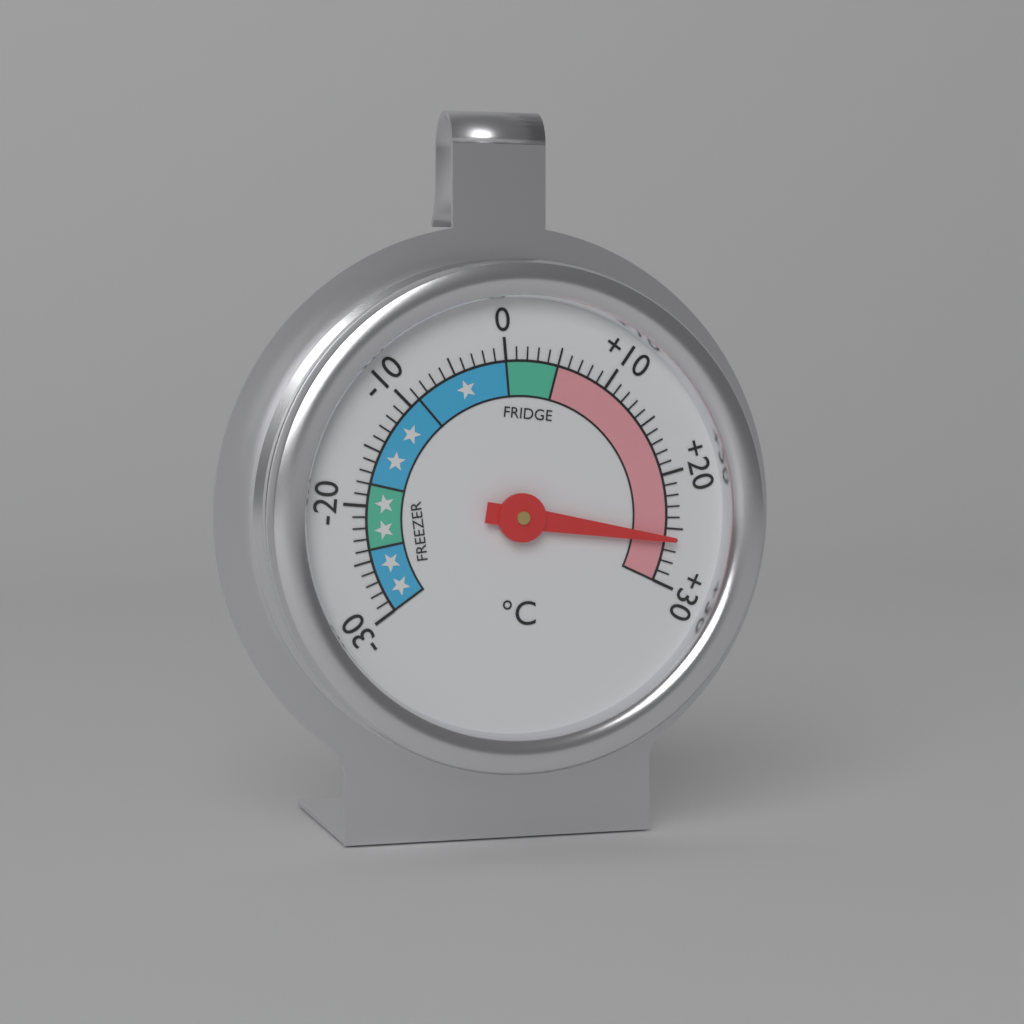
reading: 26 °C
